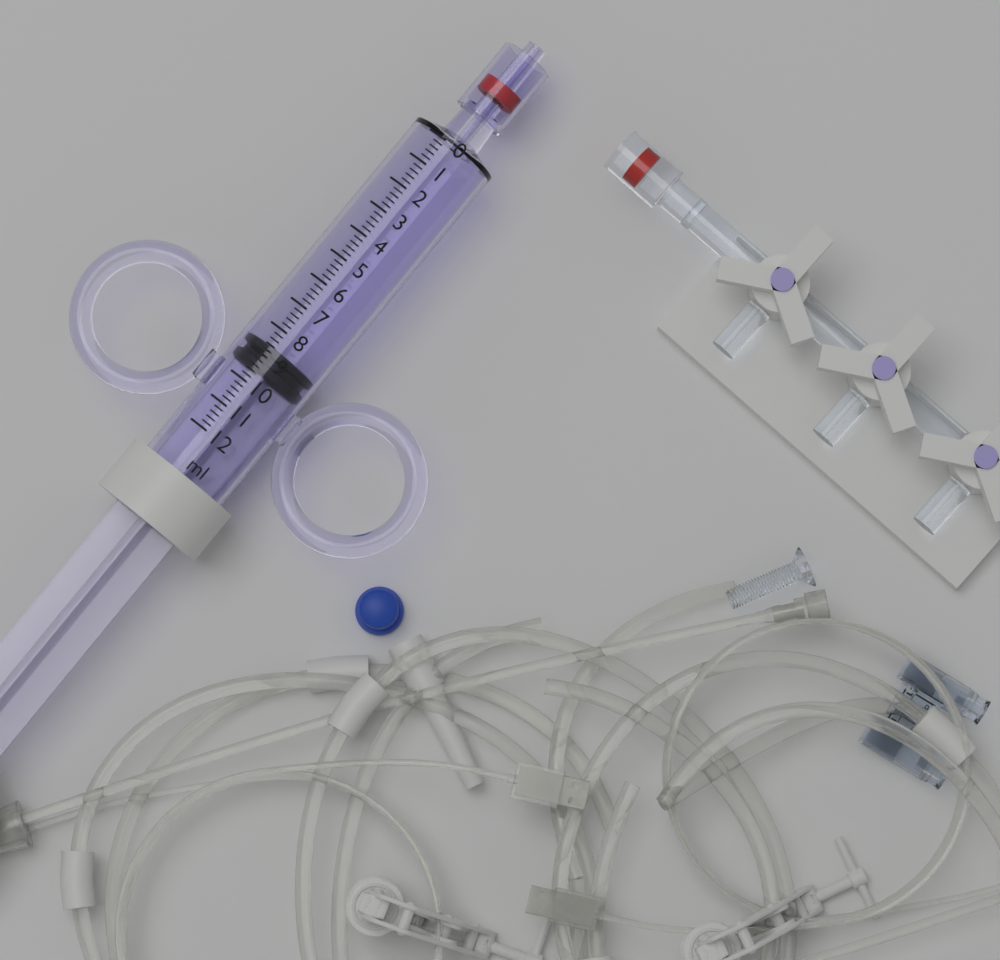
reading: 8.6 ml
